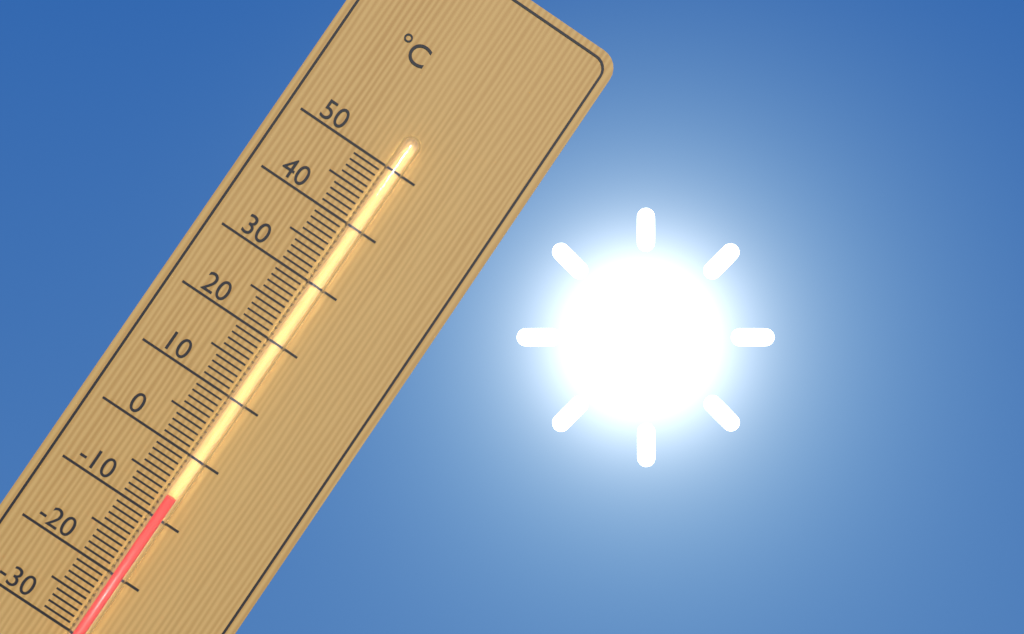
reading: -6 °C
